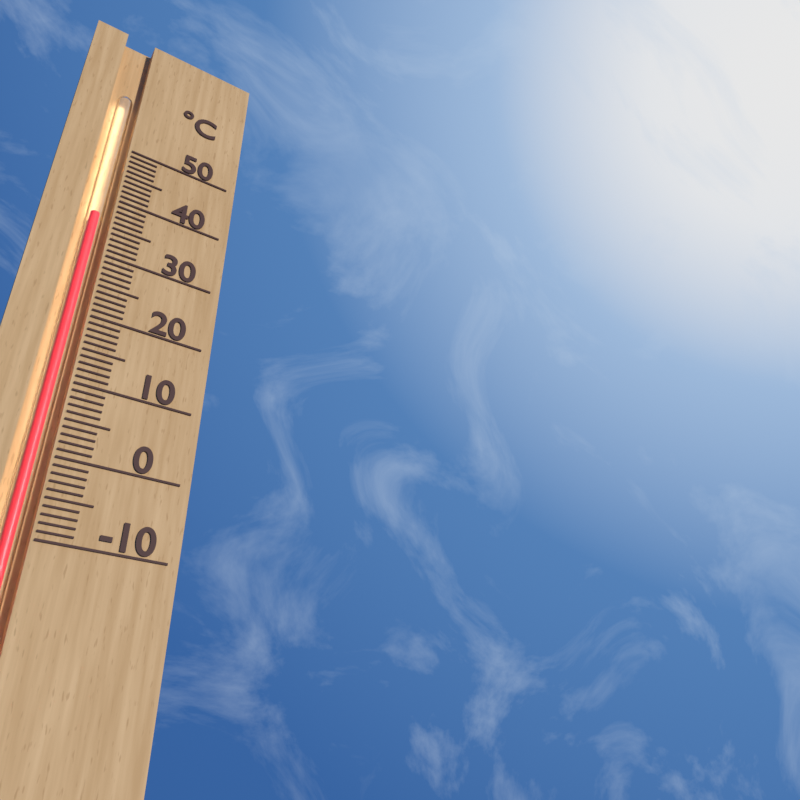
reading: 37 °C
